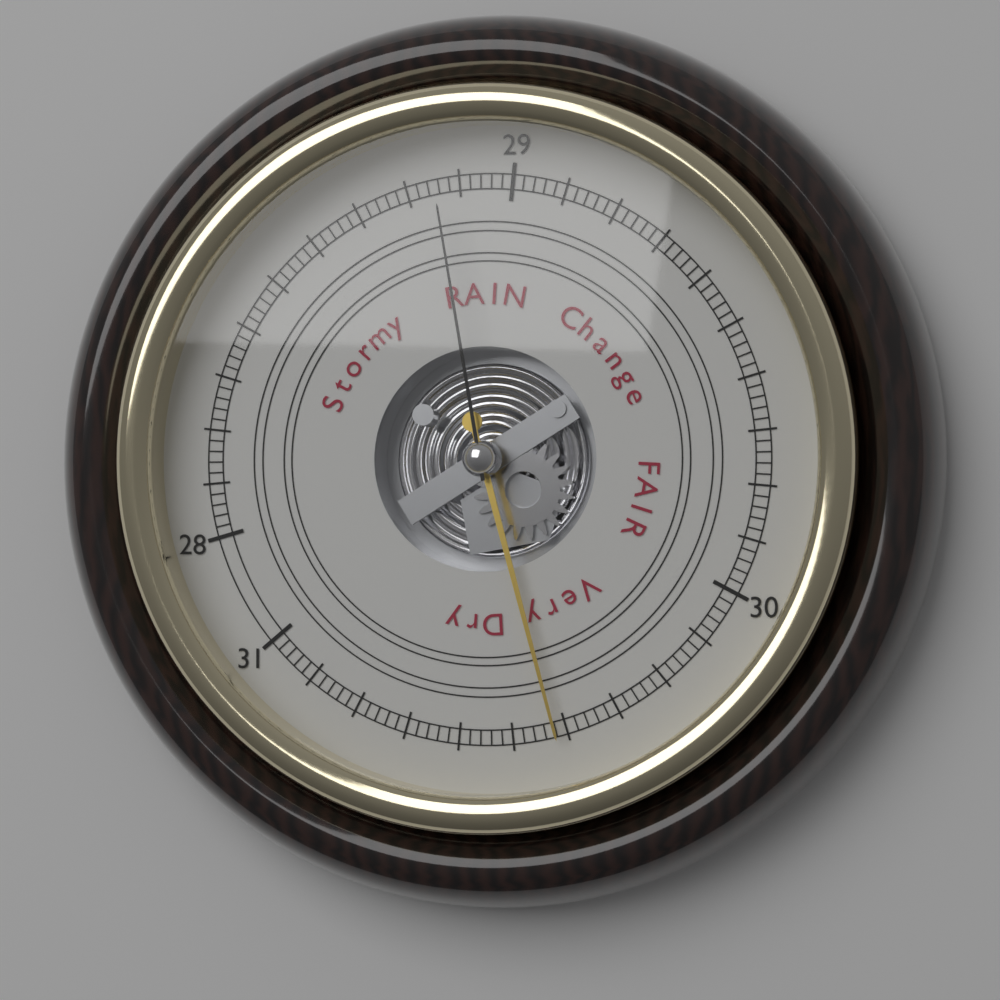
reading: 30.42 (no unit)
